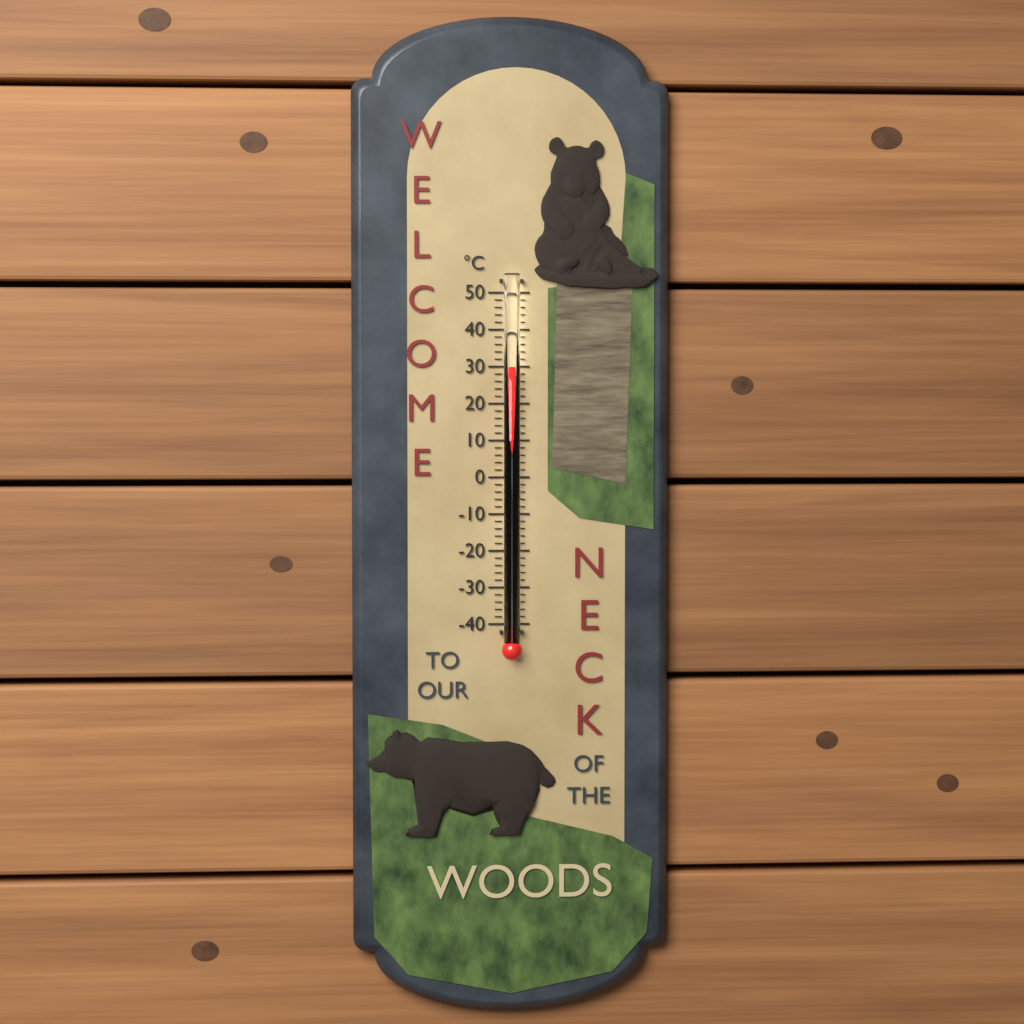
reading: 30 °C
